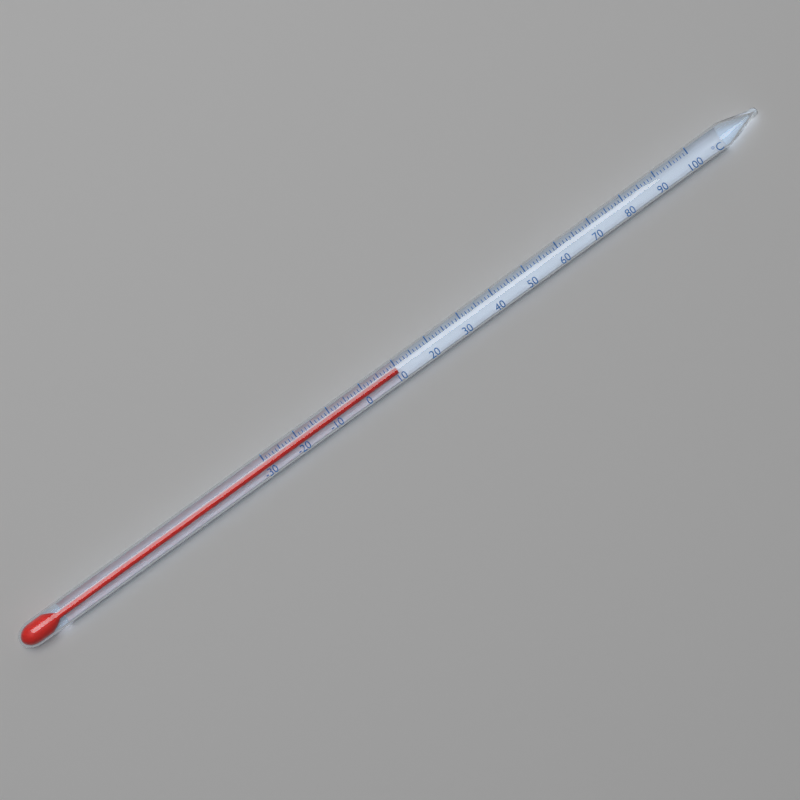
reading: 10 °C
